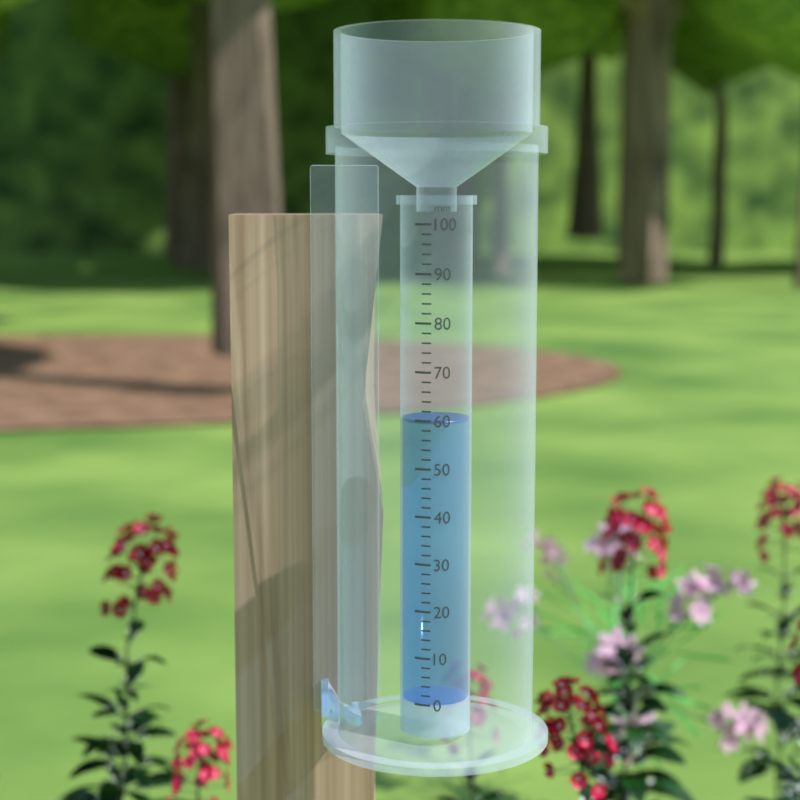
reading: 60 mm
